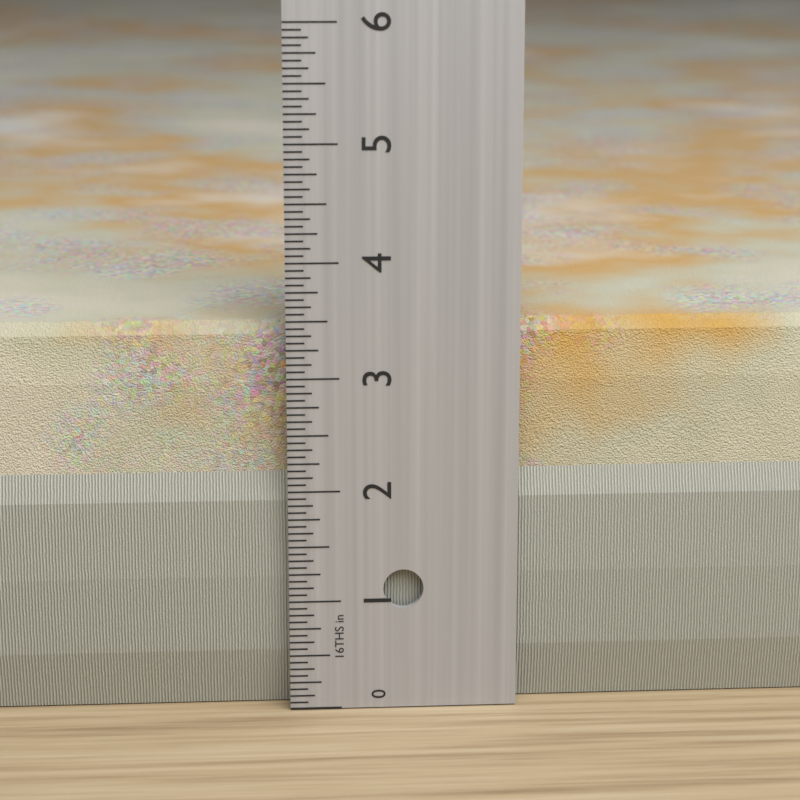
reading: 3.4375 in
